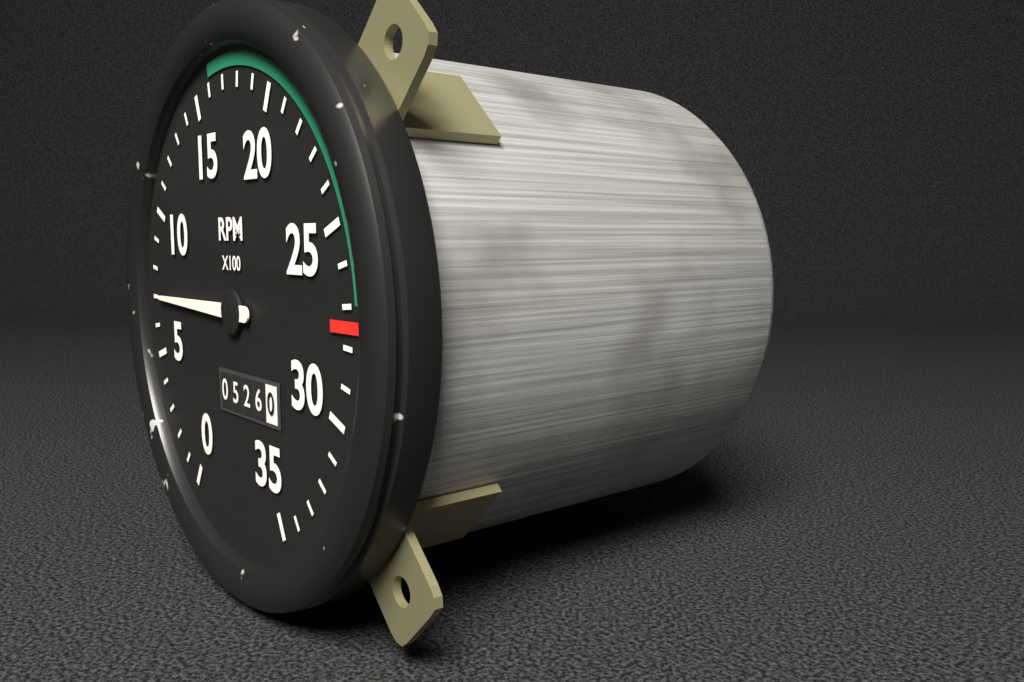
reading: 700 RPM
